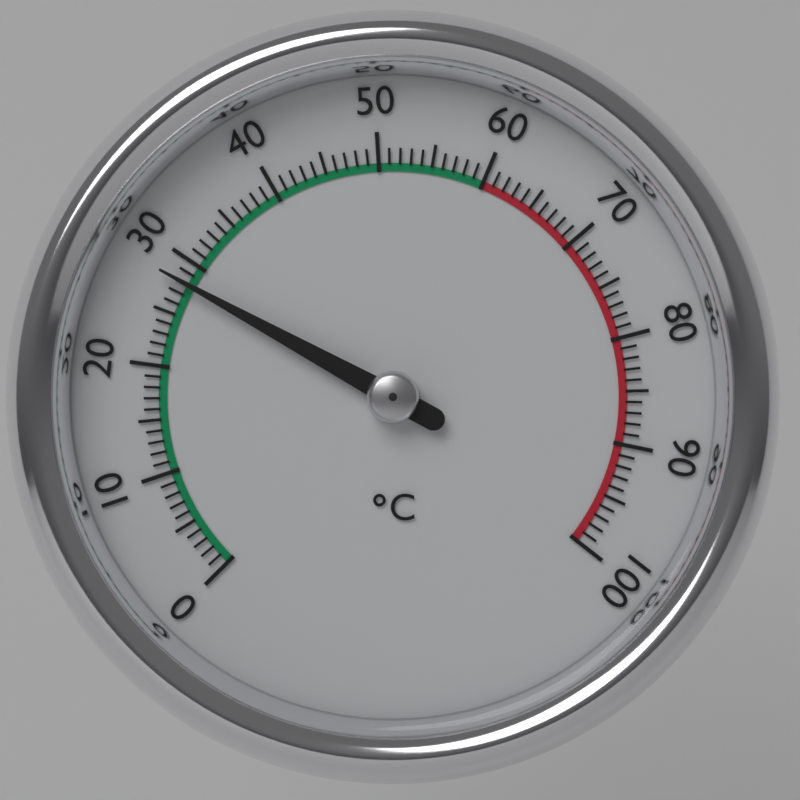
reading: 28 °C
